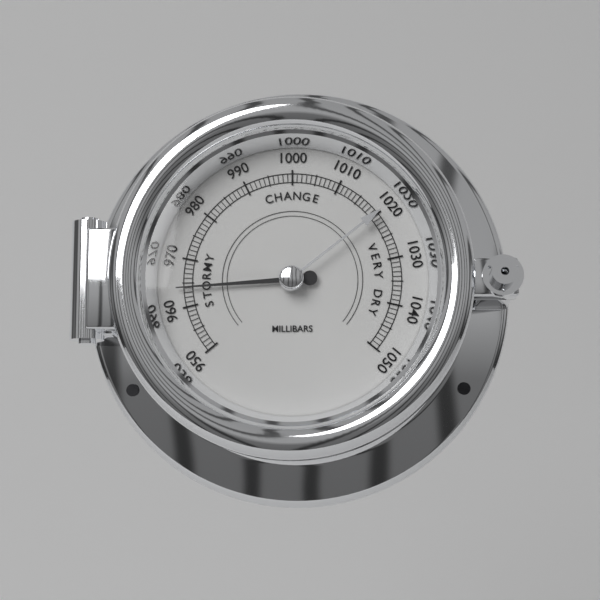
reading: 964 mbar
